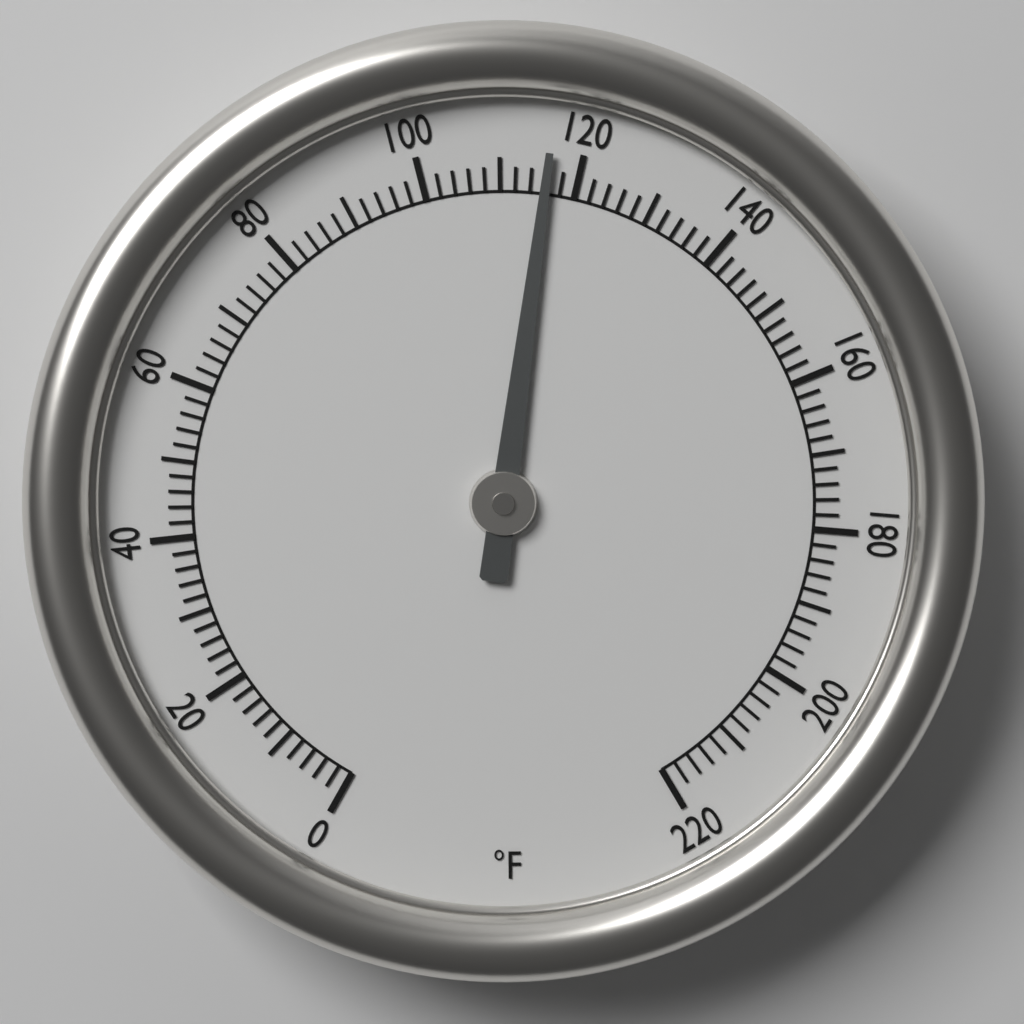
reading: 116 °F
